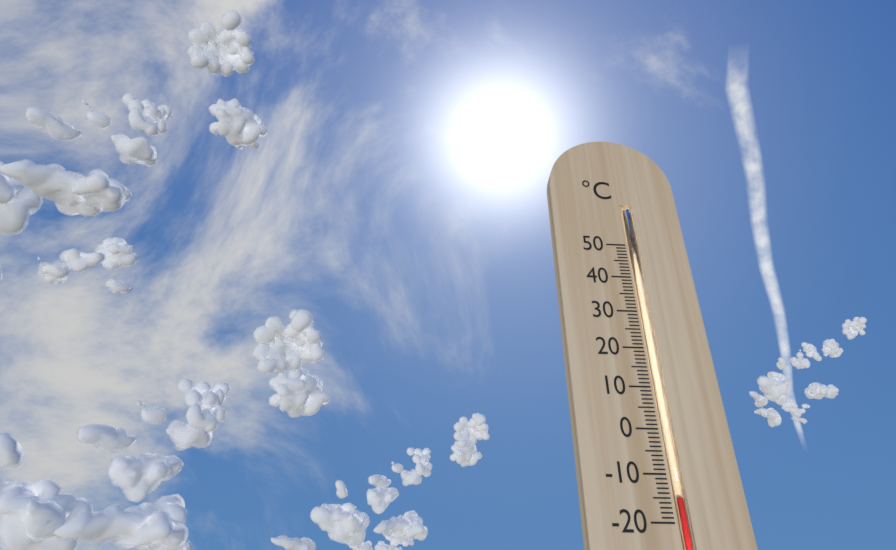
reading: -15 °C
